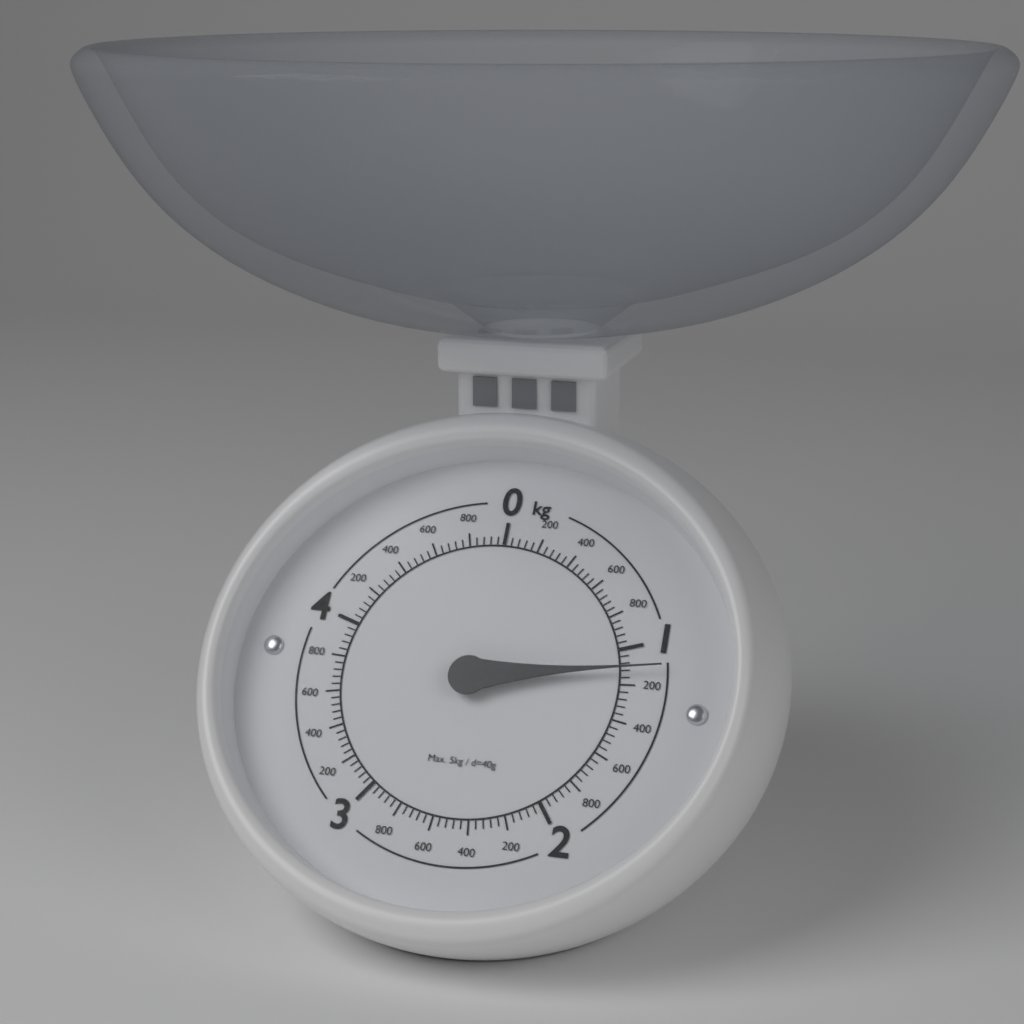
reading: 1.12 kg
